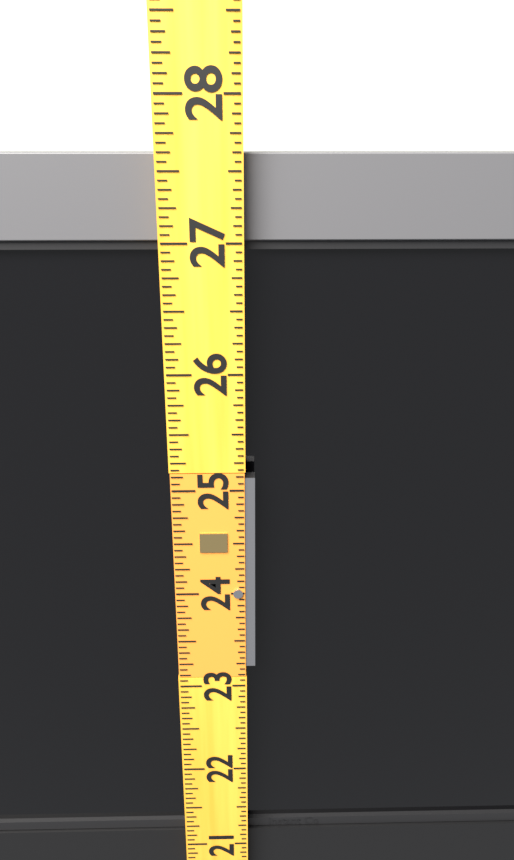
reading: 27.6250 (no unit)
